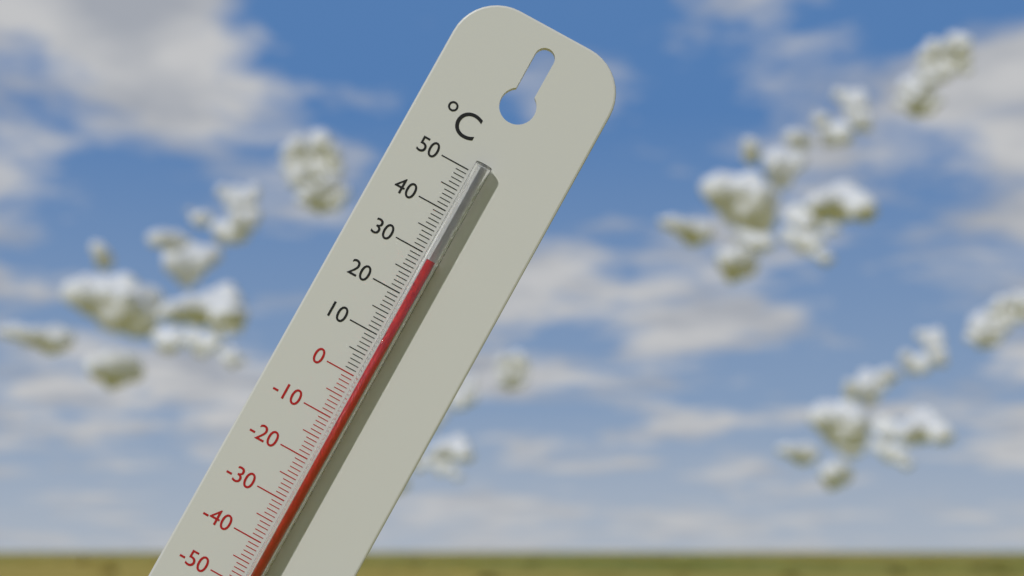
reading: 29 °C
